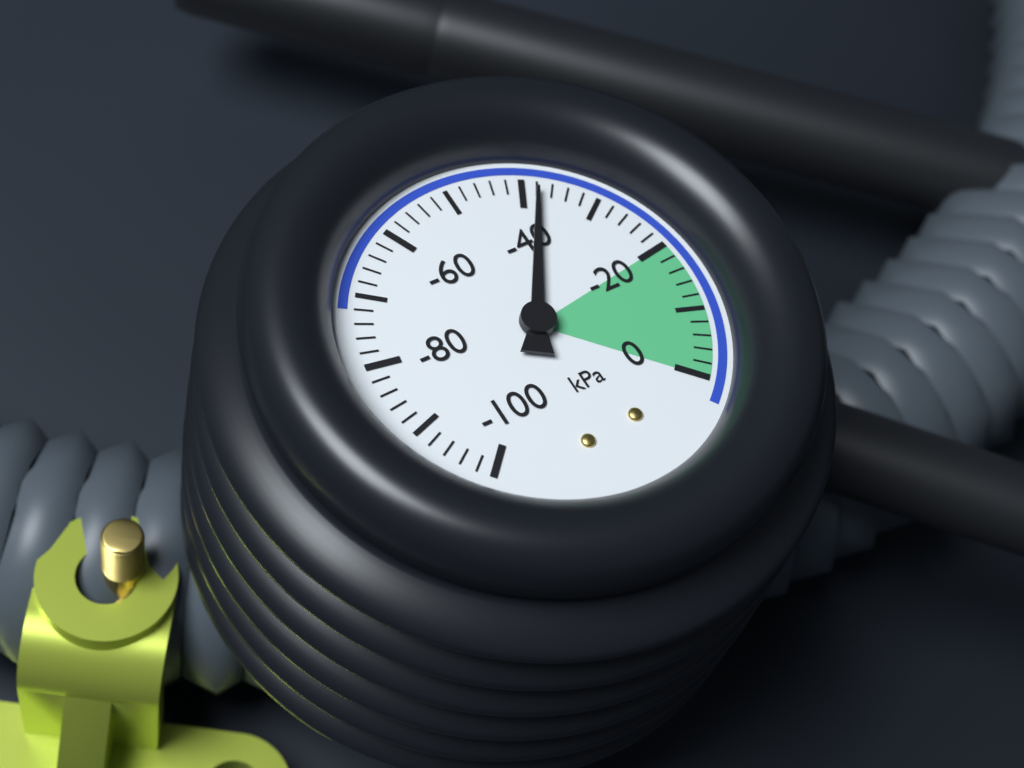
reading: -38 kPa
